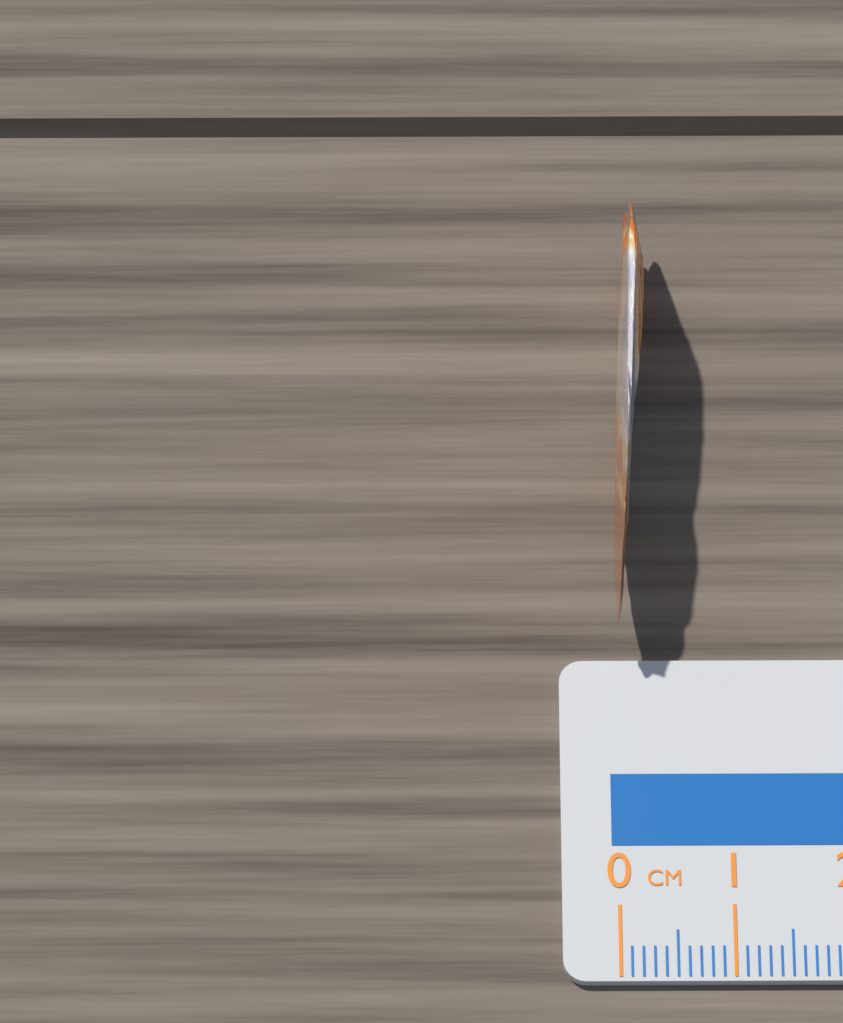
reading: 0.3 cm
